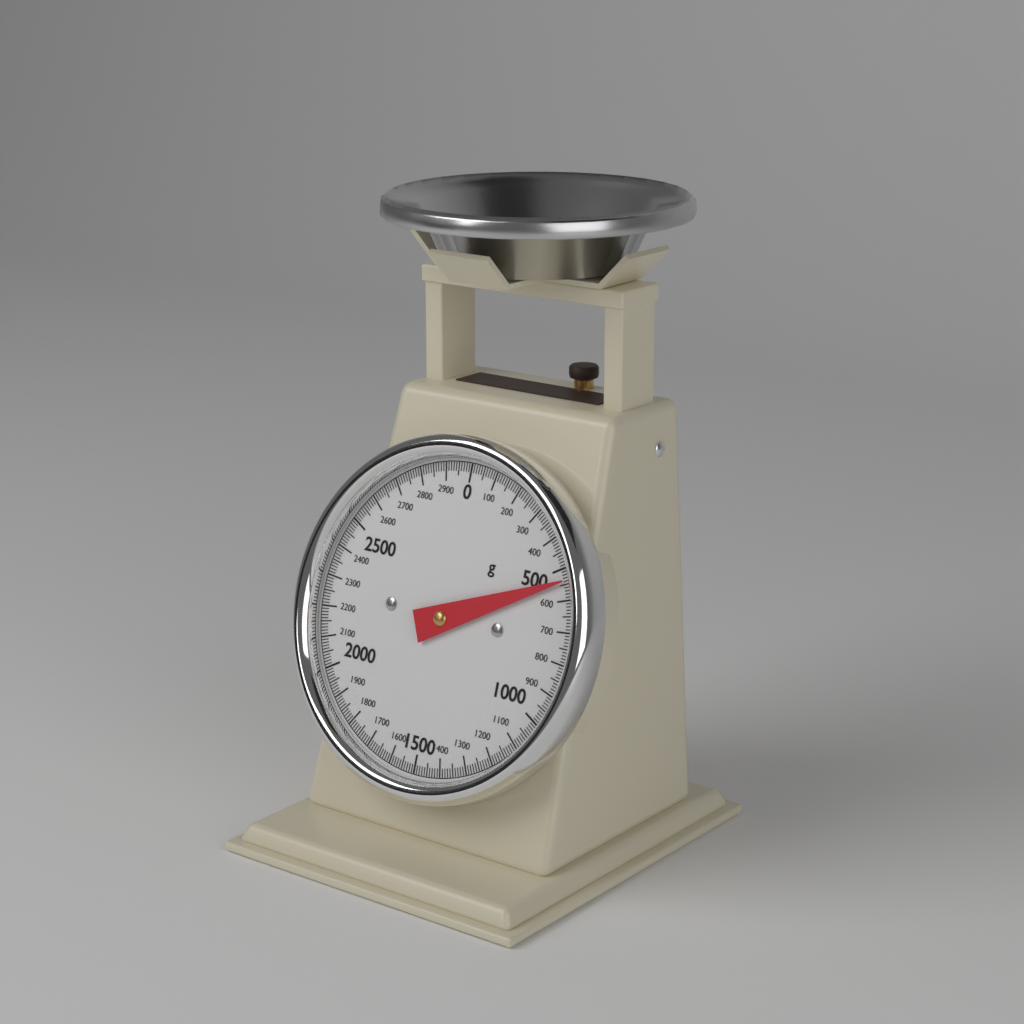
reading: 540 g
